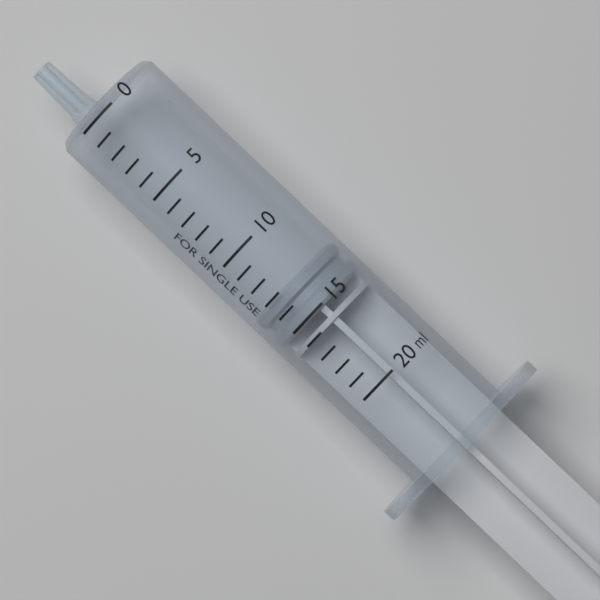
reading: 13 ml
